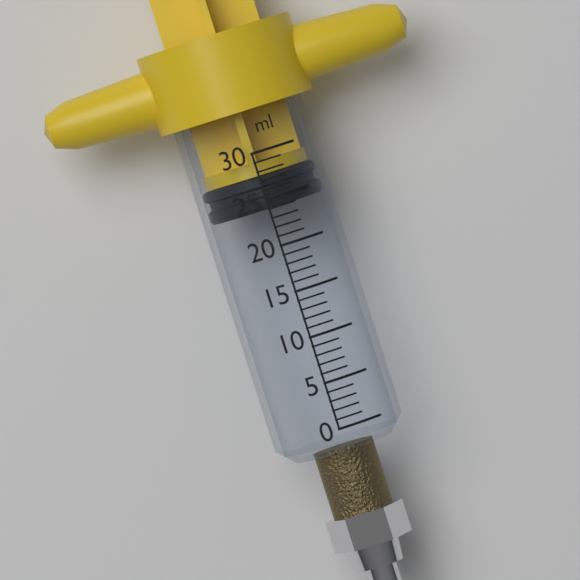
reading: 24 ml
